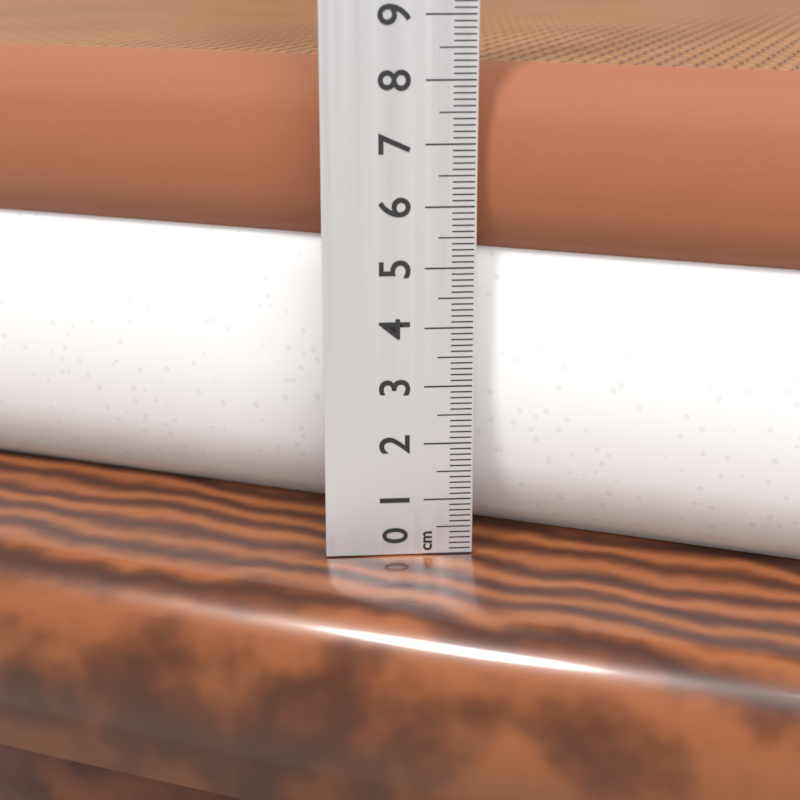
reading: 8.2 cm
